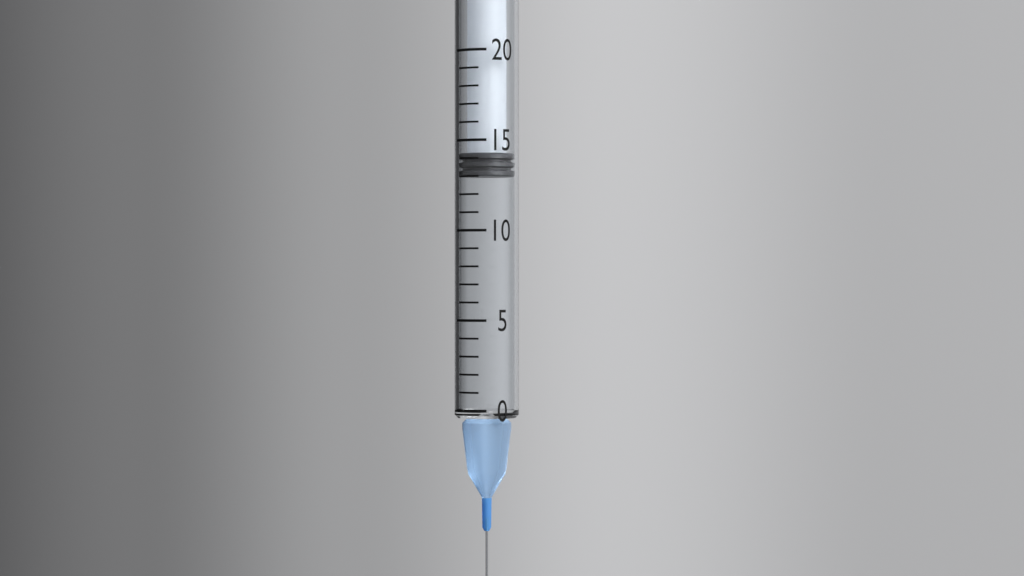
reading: 13 (no unit)
